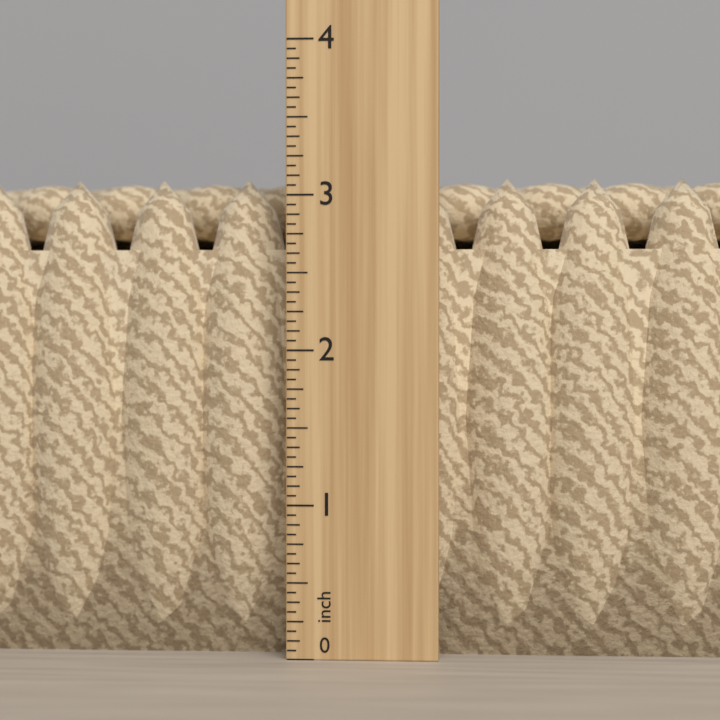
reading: 3.1250 in
